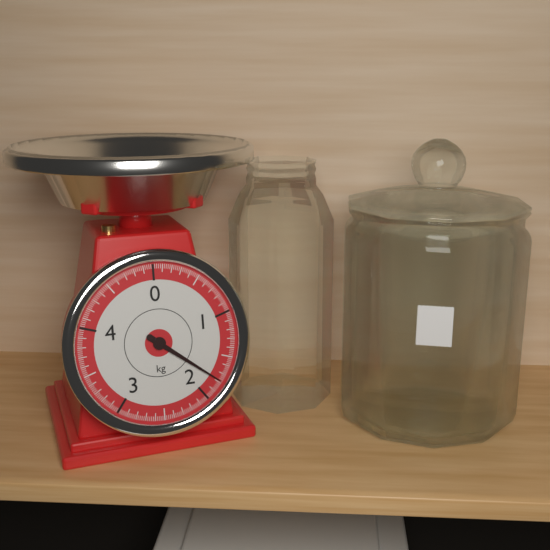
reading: 1.78 kg
